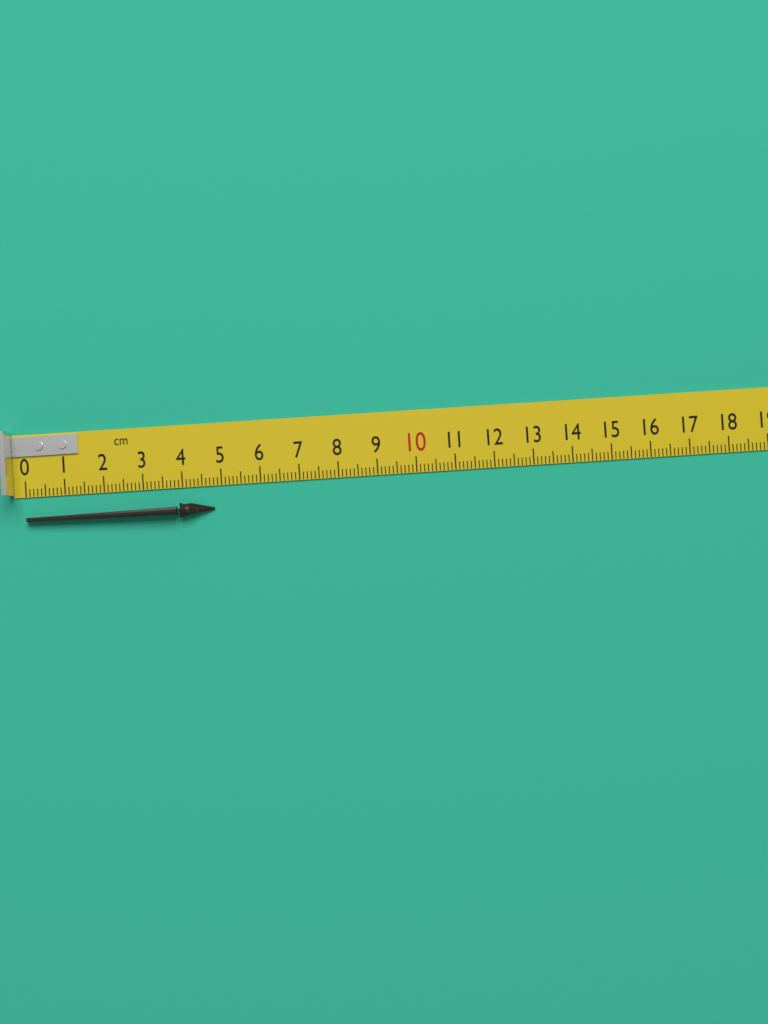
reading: 4.8 cm
